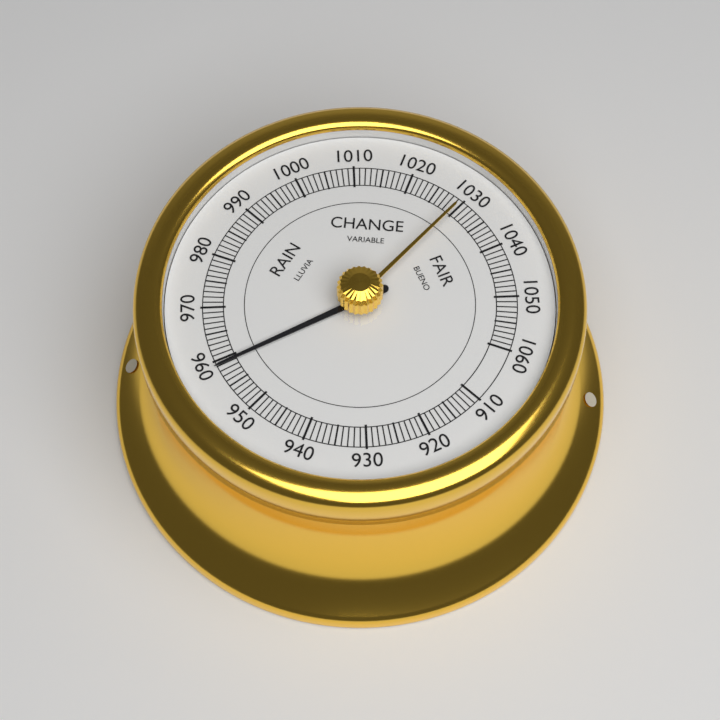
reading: 959 (no unit)
